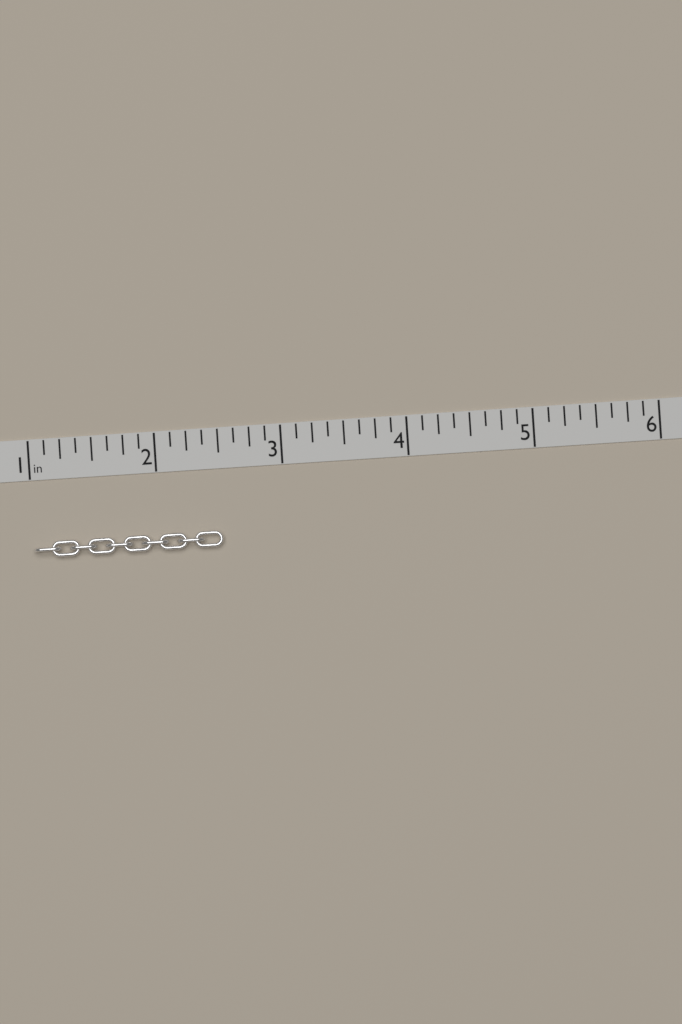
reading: 2.500 in
